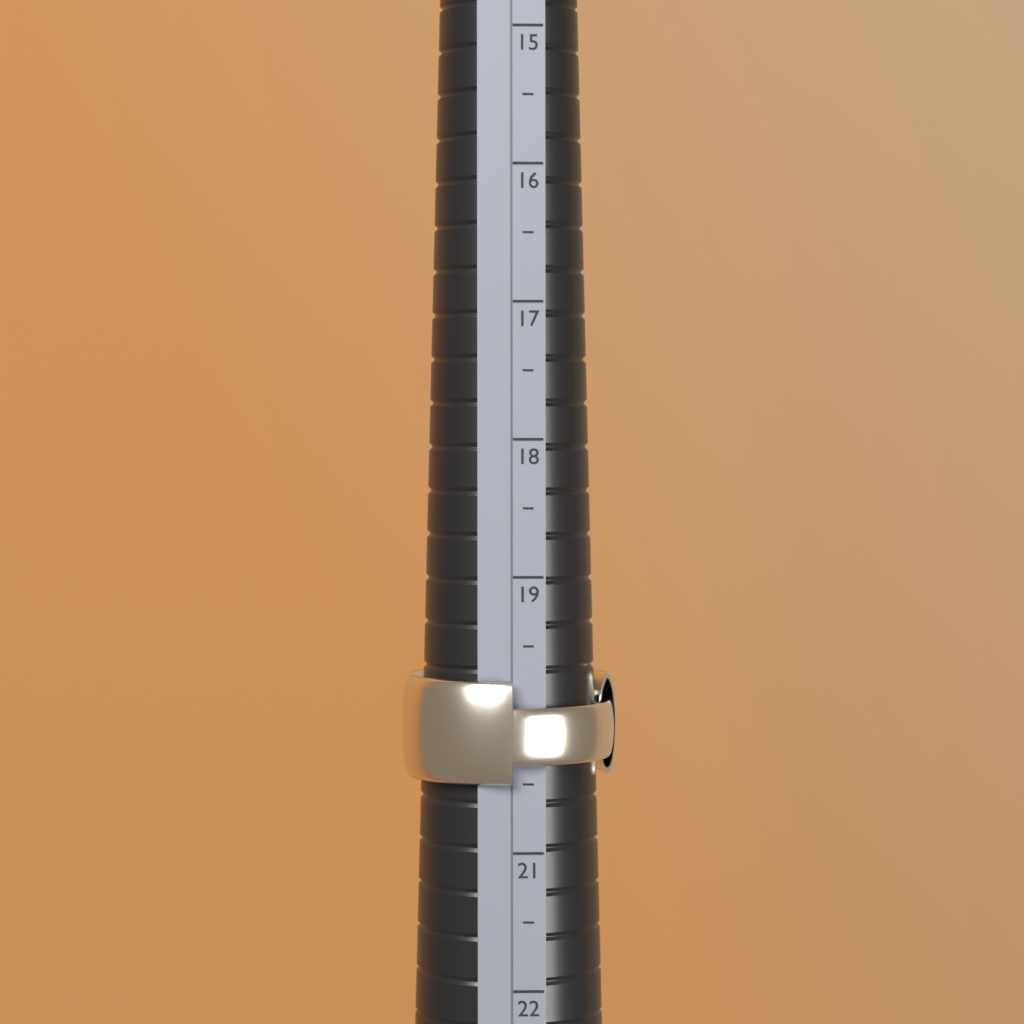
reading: 20.5 (no unit)
